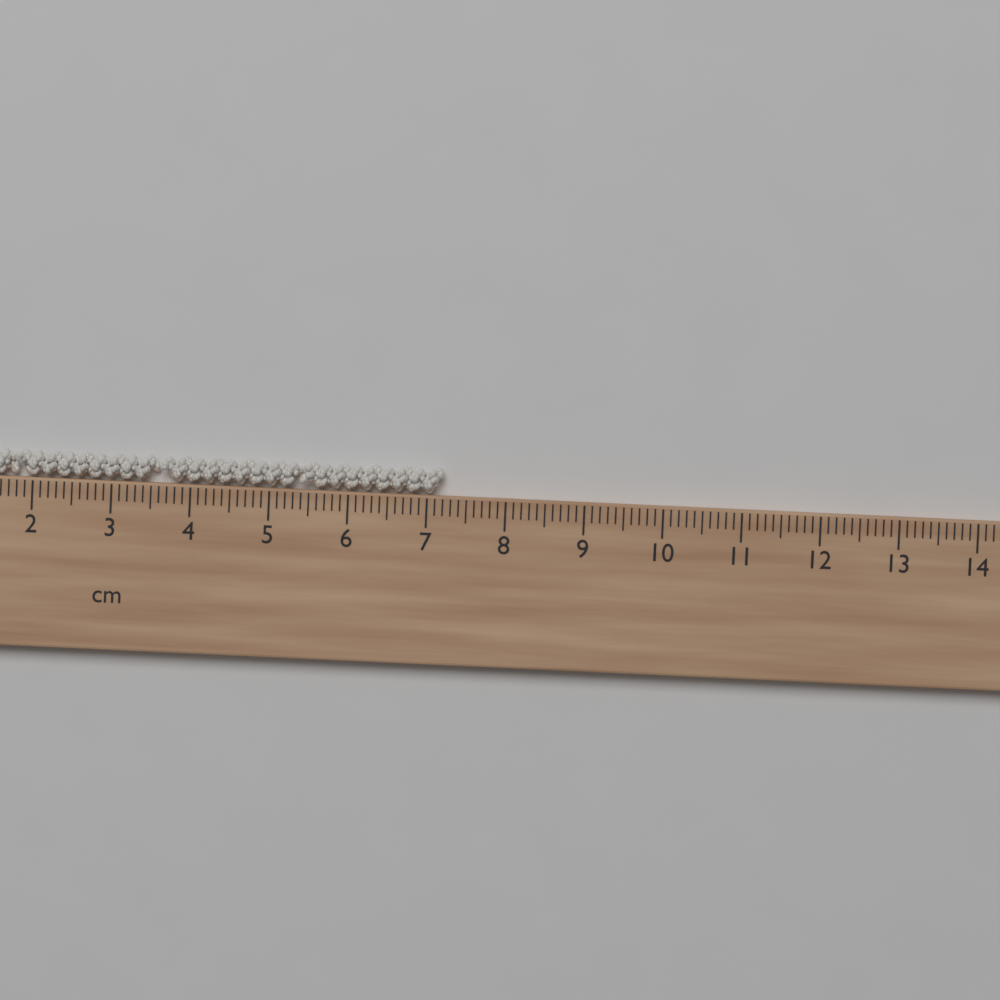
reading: 7.2 cm
